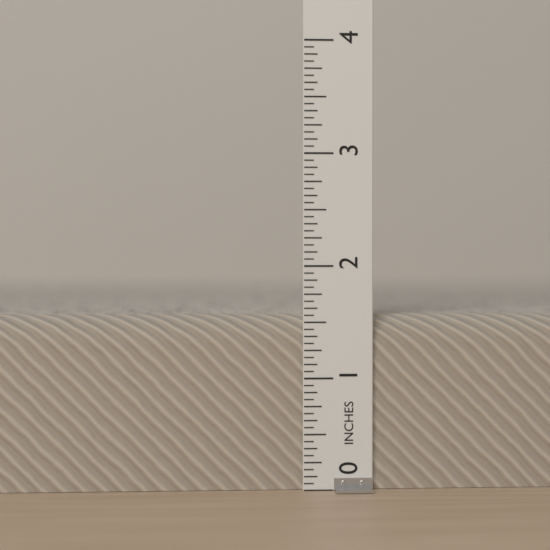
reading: 1.5625 in
